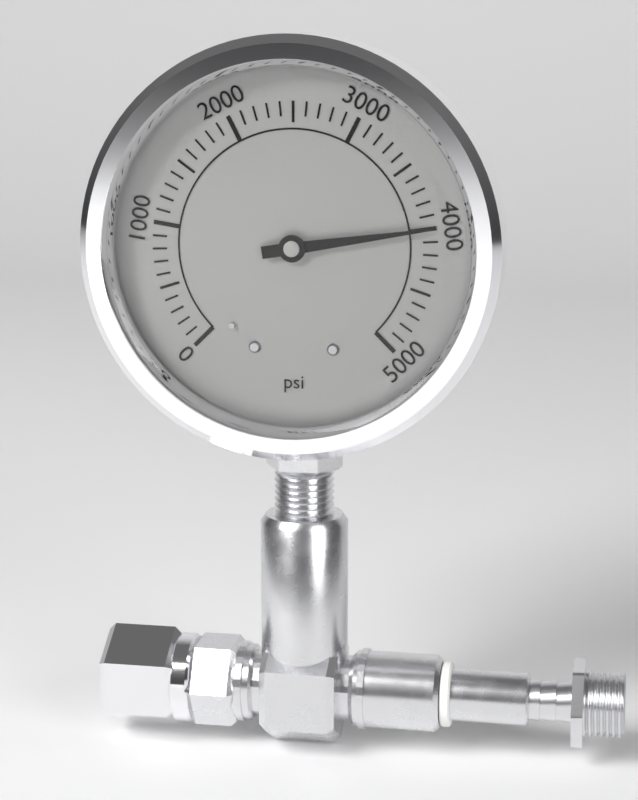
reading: 4000 psi
